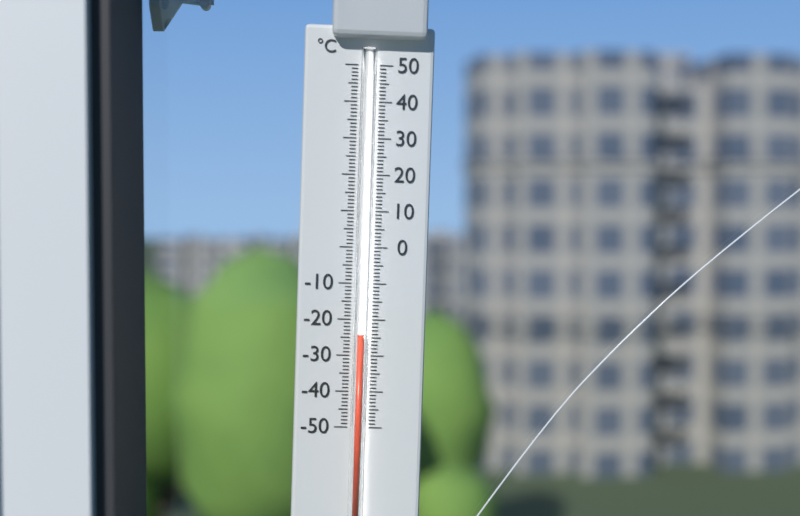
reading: -24 °C
